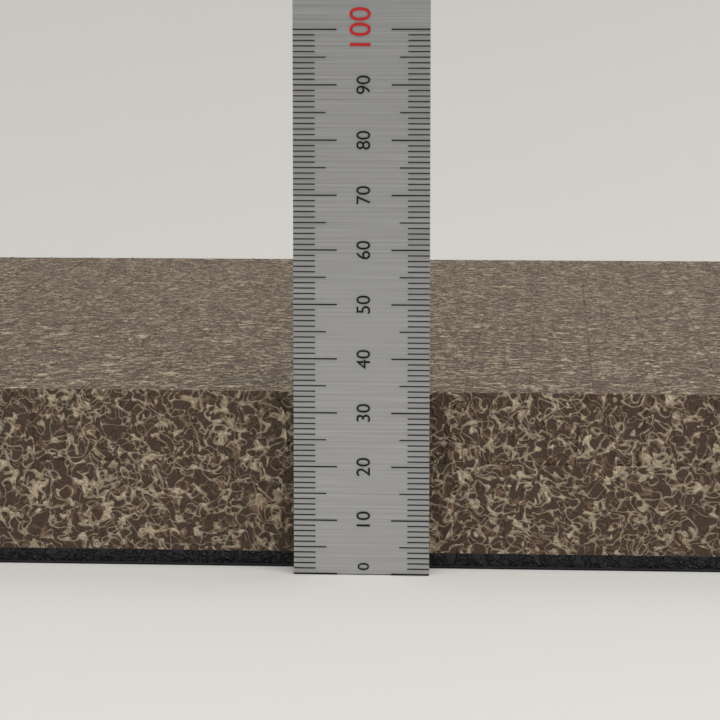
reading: 33 (no unit)
